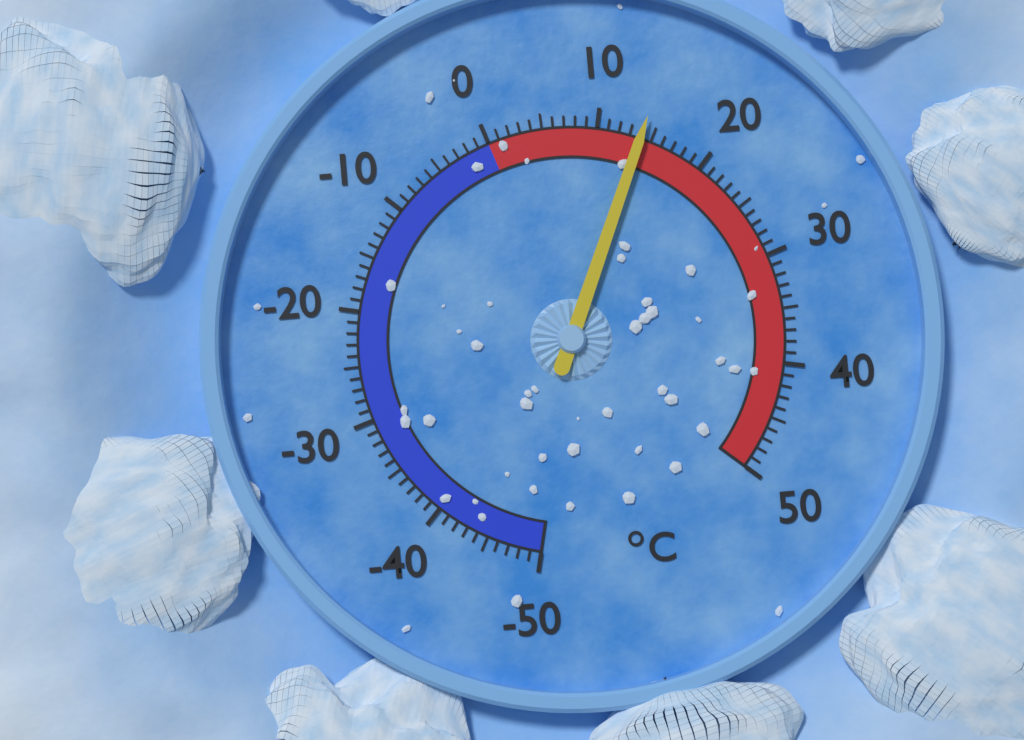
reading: 14 °C
